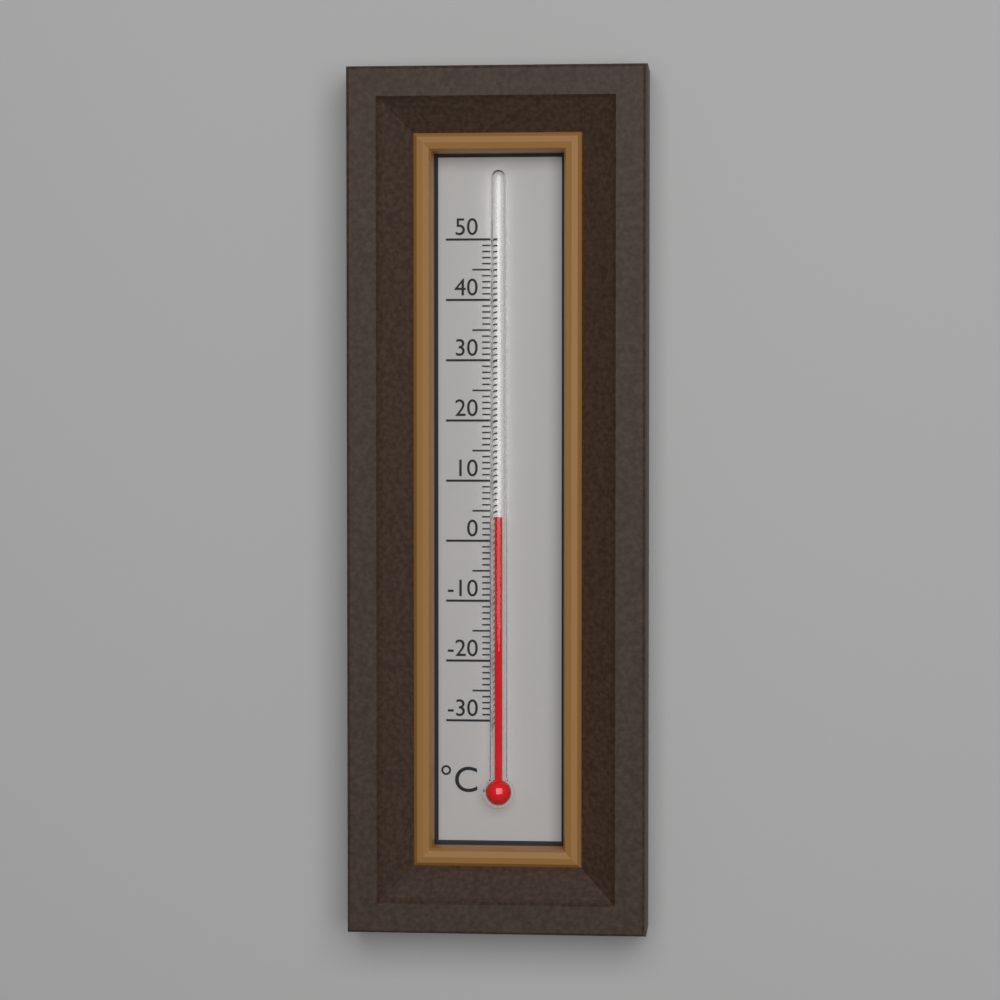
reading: 4 °C
